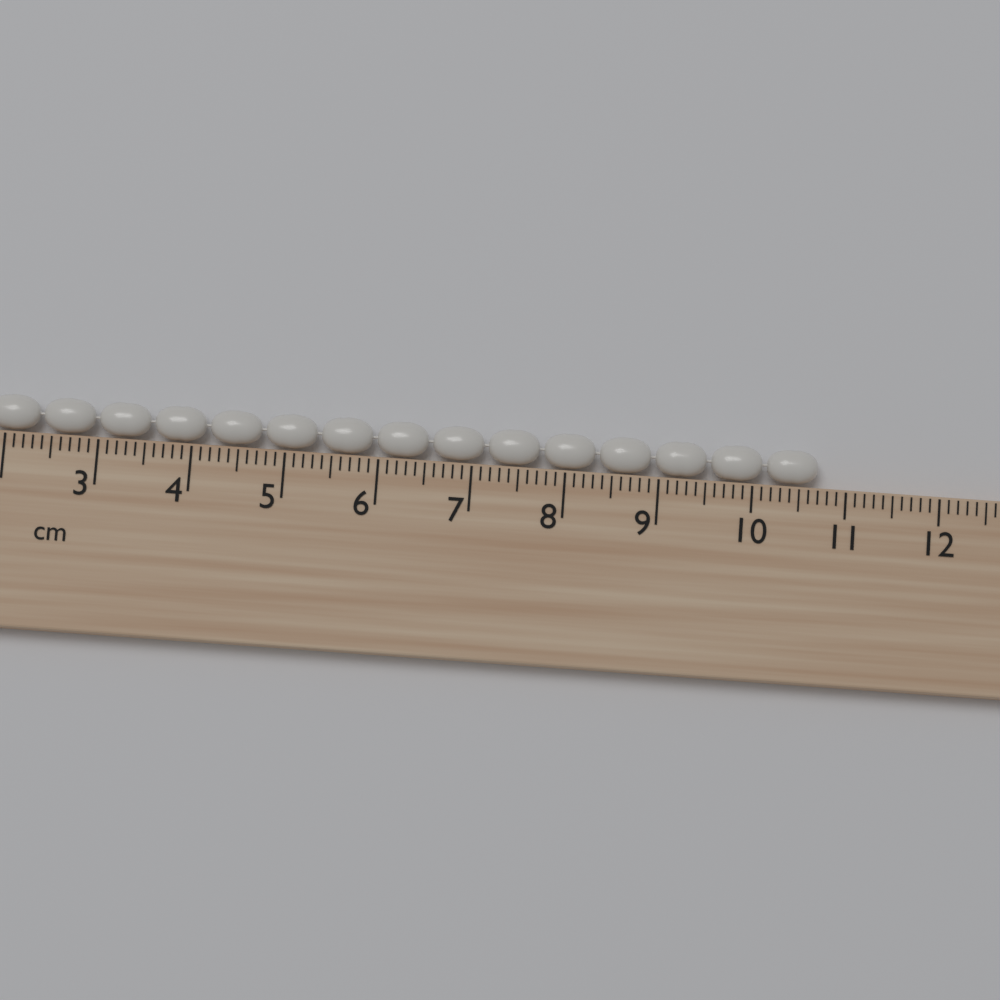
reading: 10.7 cm
